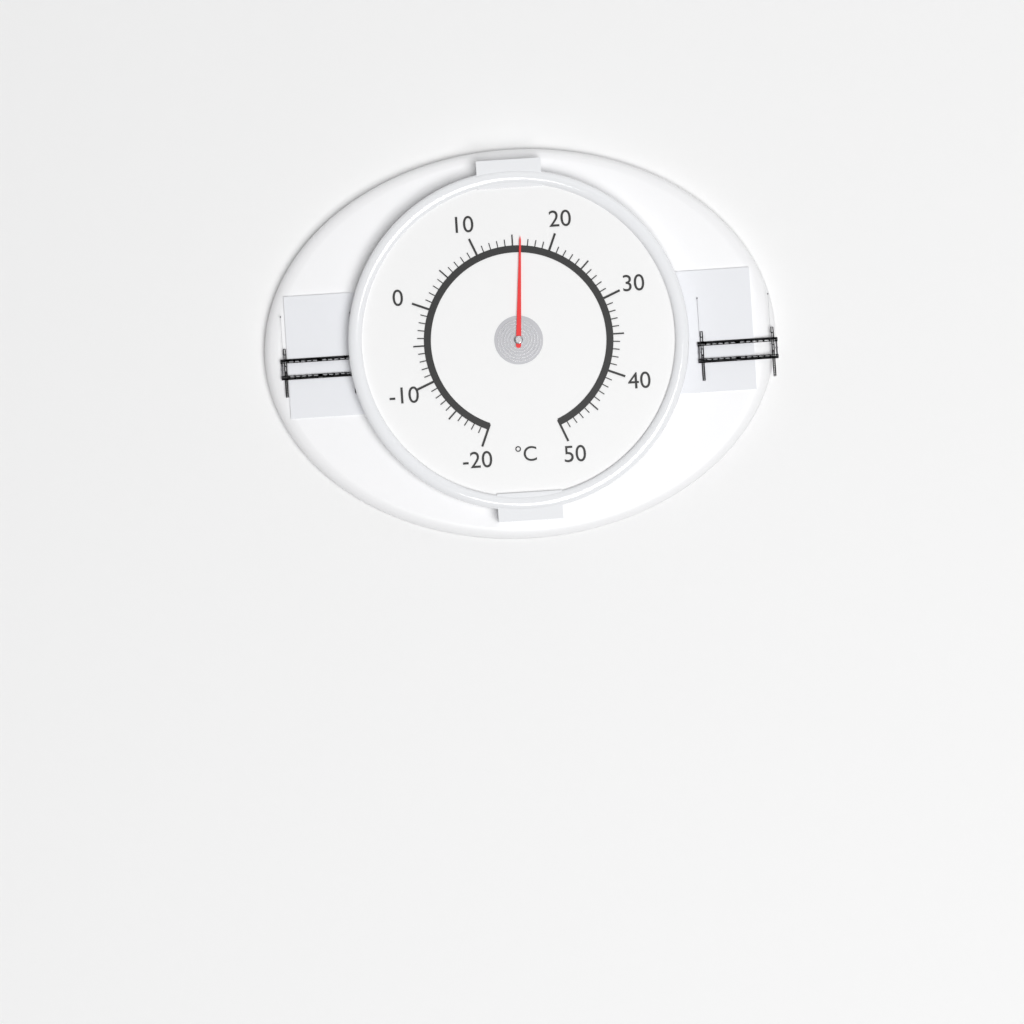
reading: 16 °C
